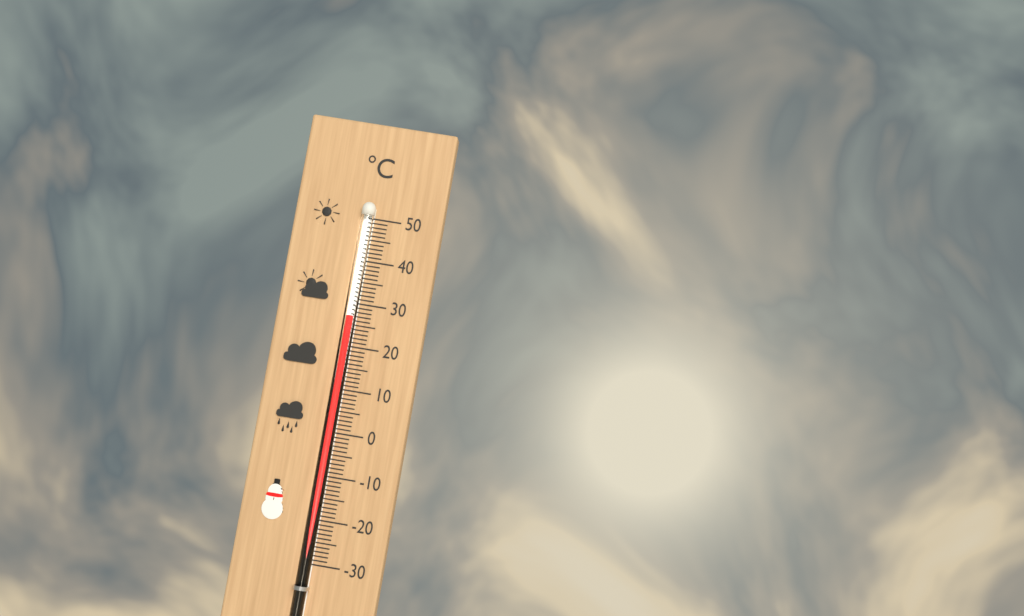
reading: 27 °C
